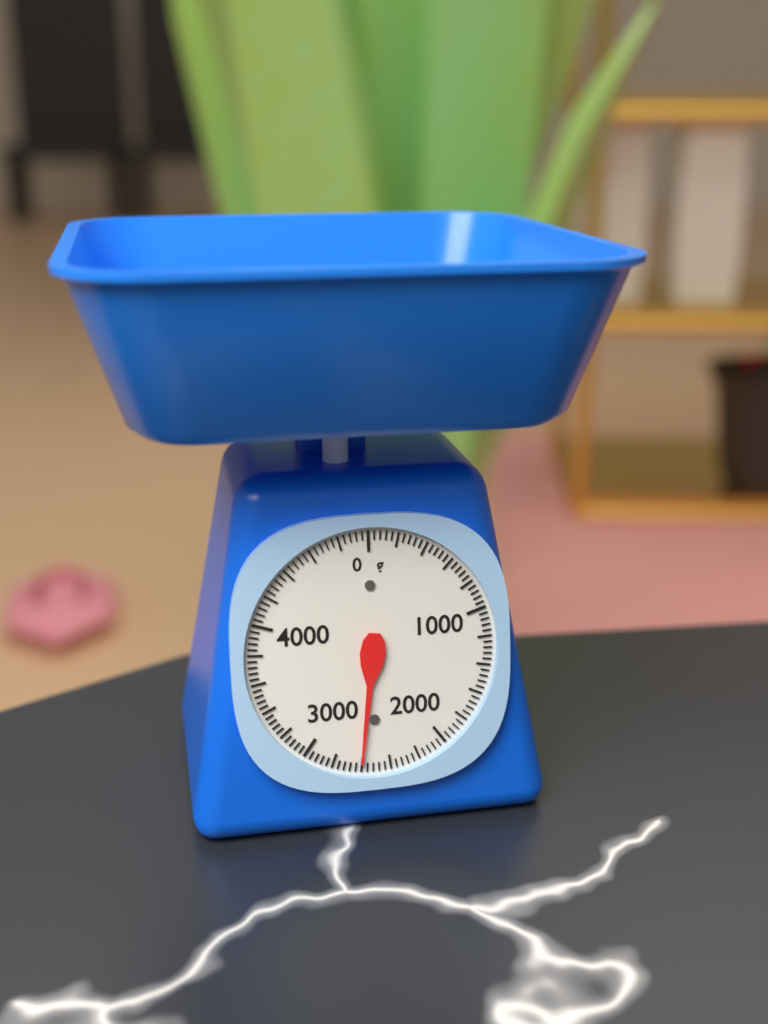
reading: 2600 g
